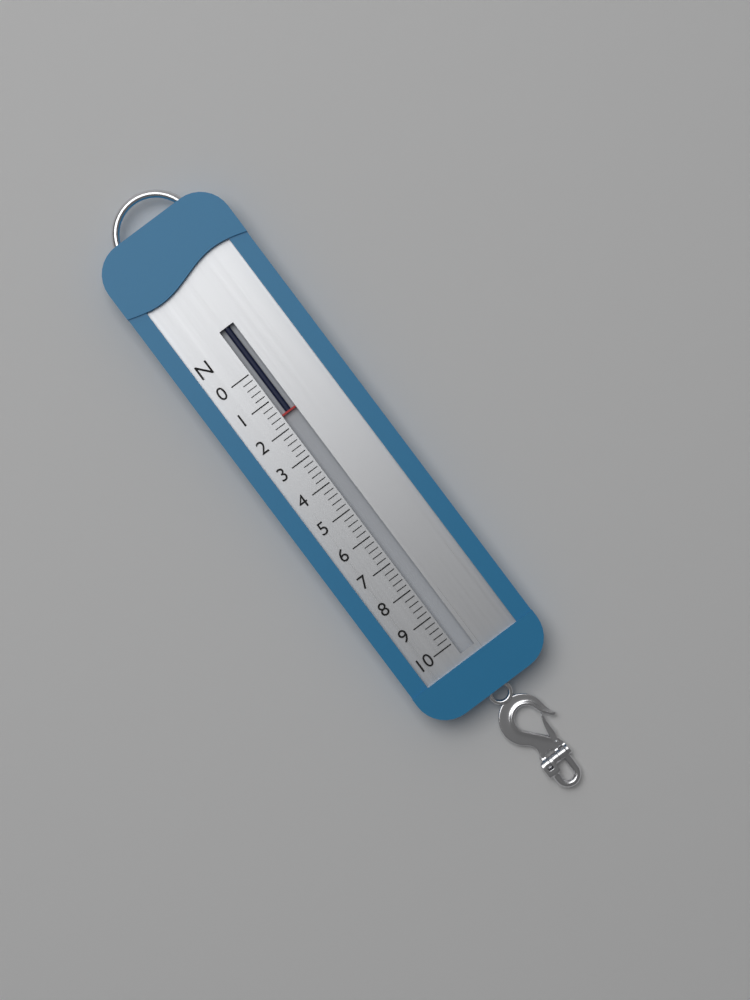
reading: 1.6 N
